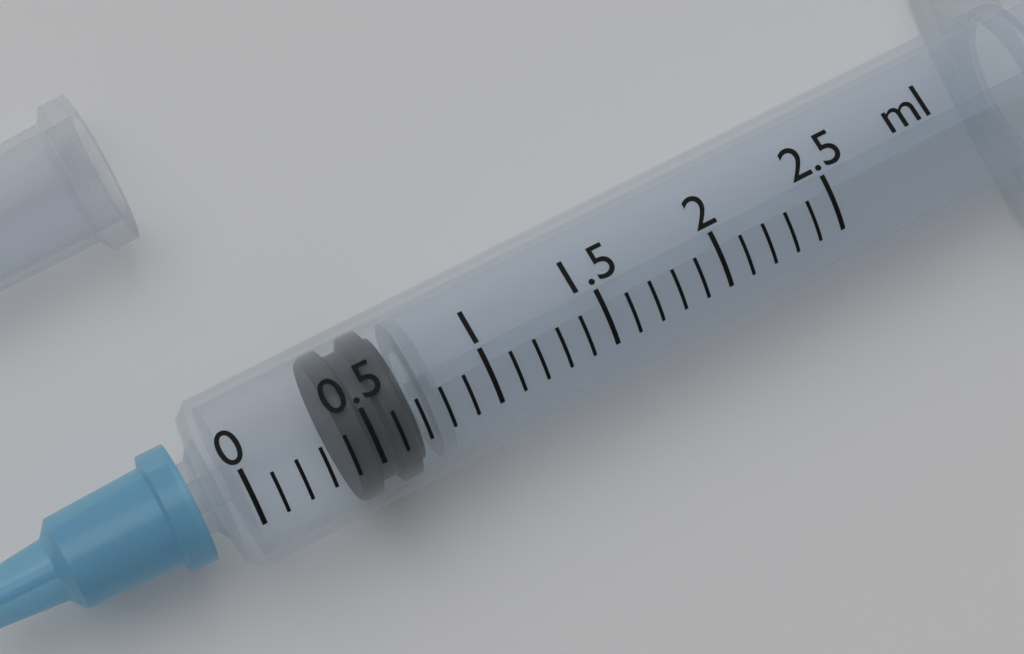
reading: 0.4 ml
